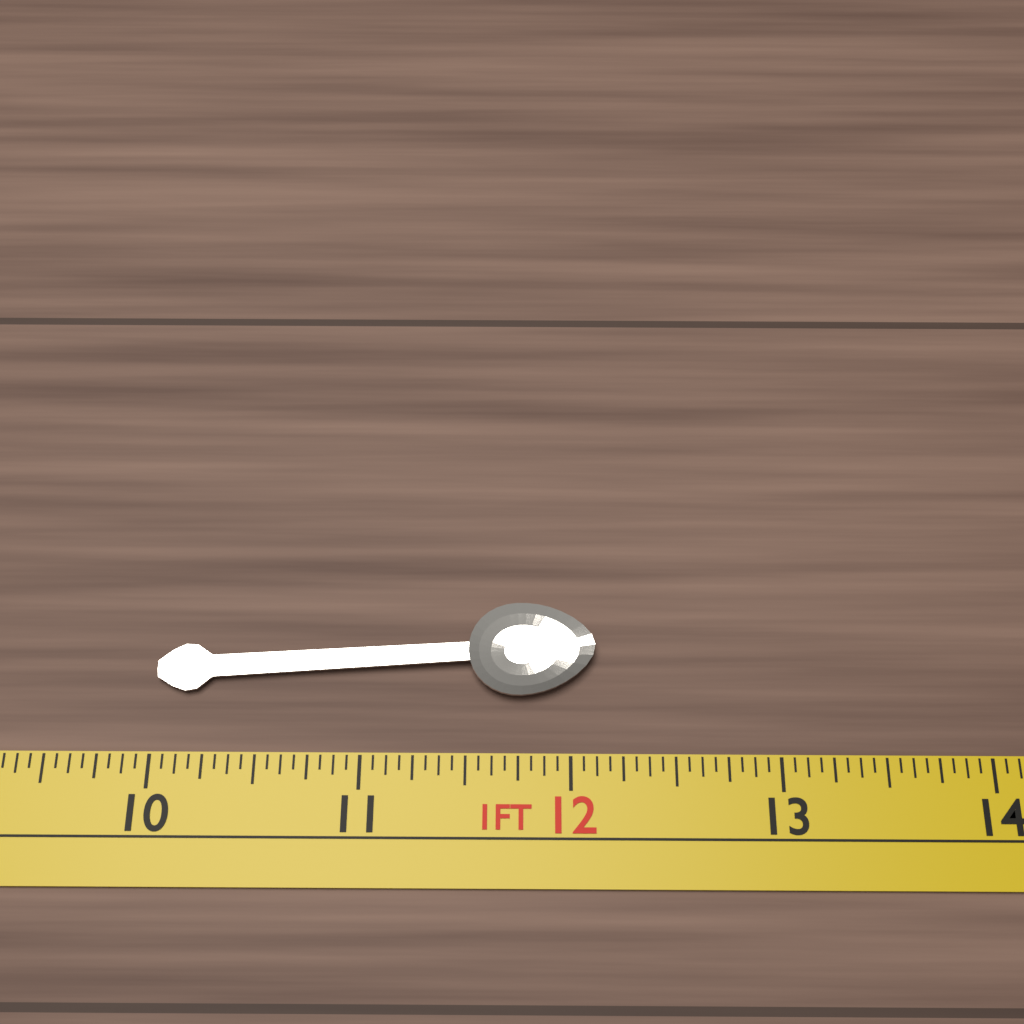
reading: 12.1250 in
